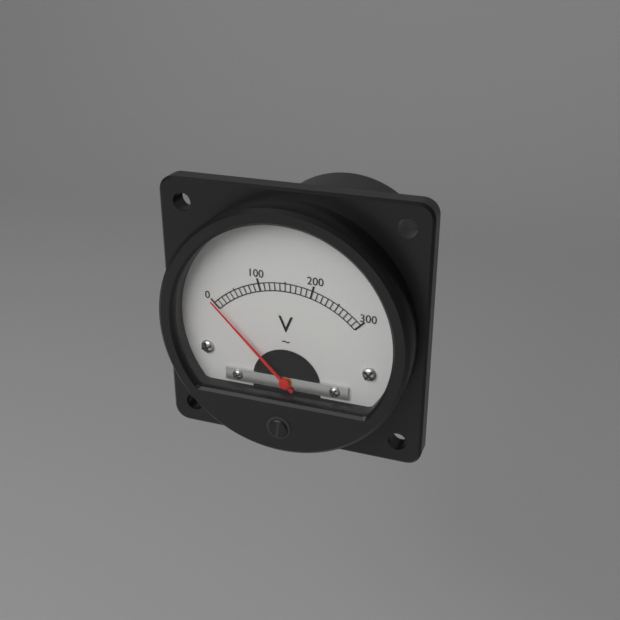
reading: 0 V
